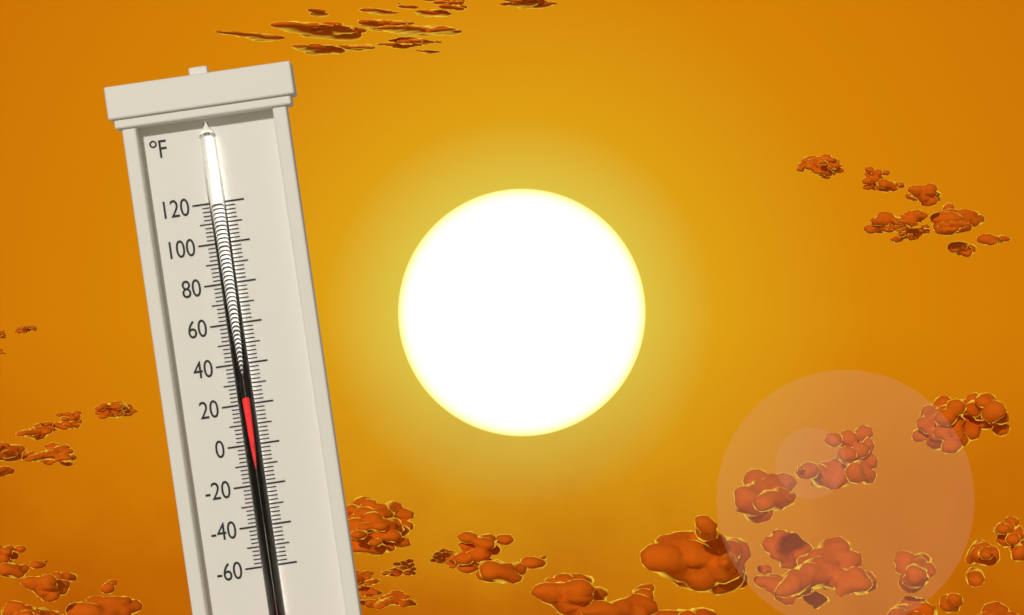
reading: 24 °F
